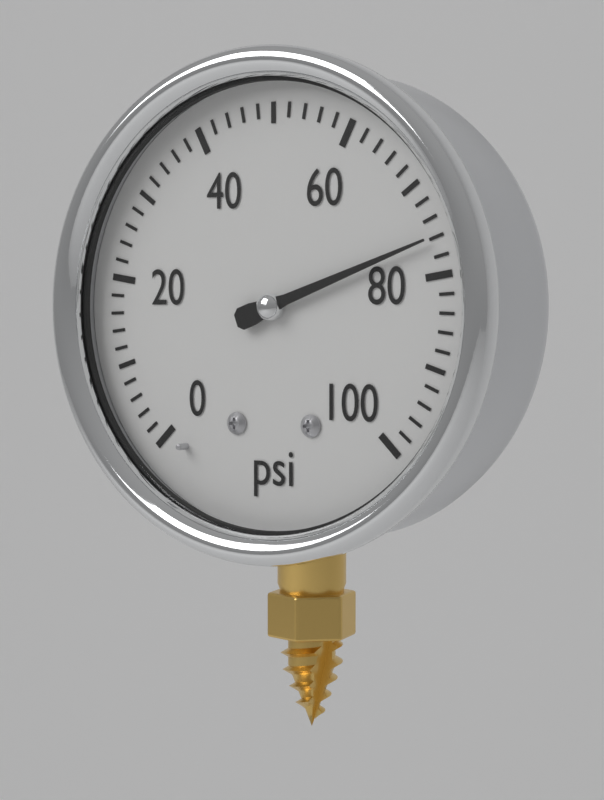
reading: 76 psi
